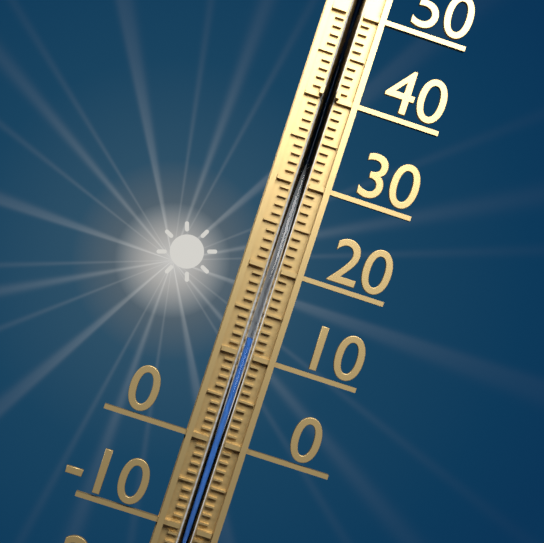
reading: 12 °C
